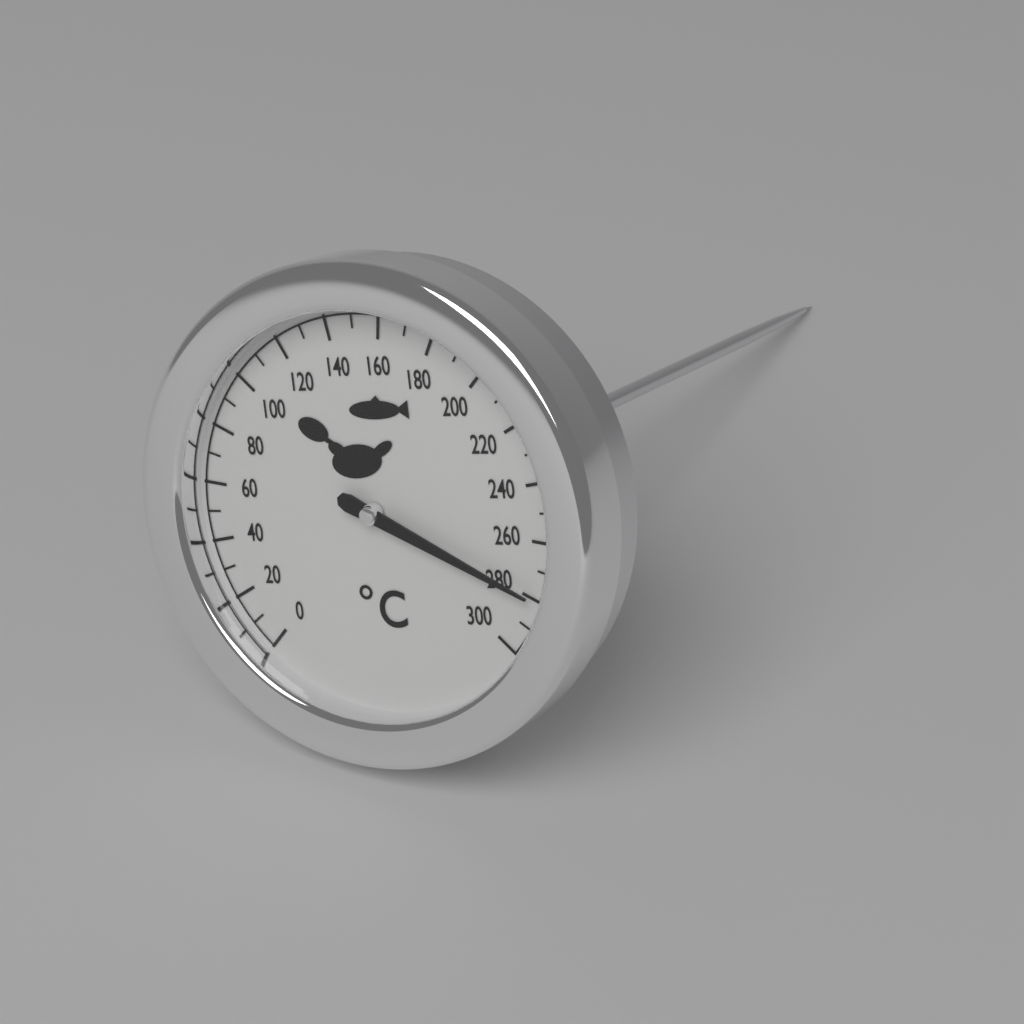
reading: 280 °C
